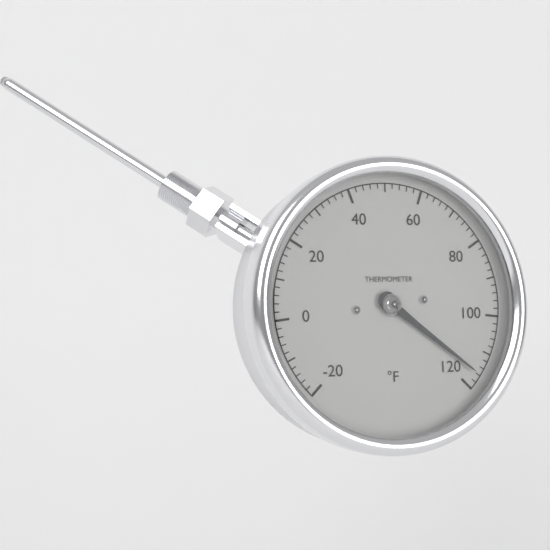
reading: 116 °F
